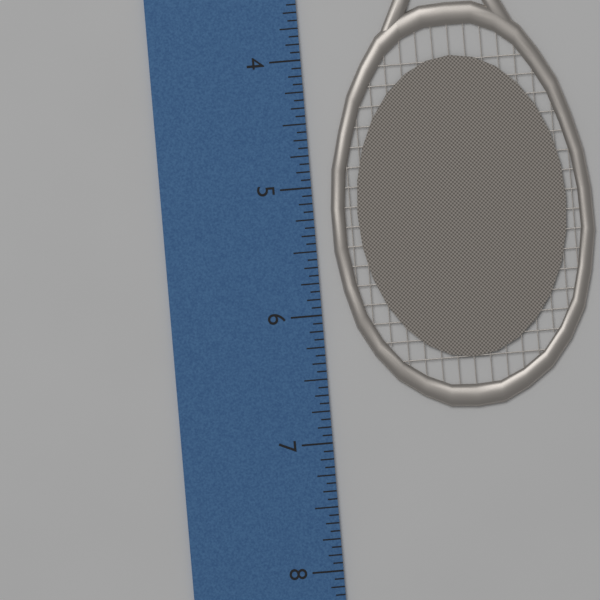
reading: 6.8125 inch
